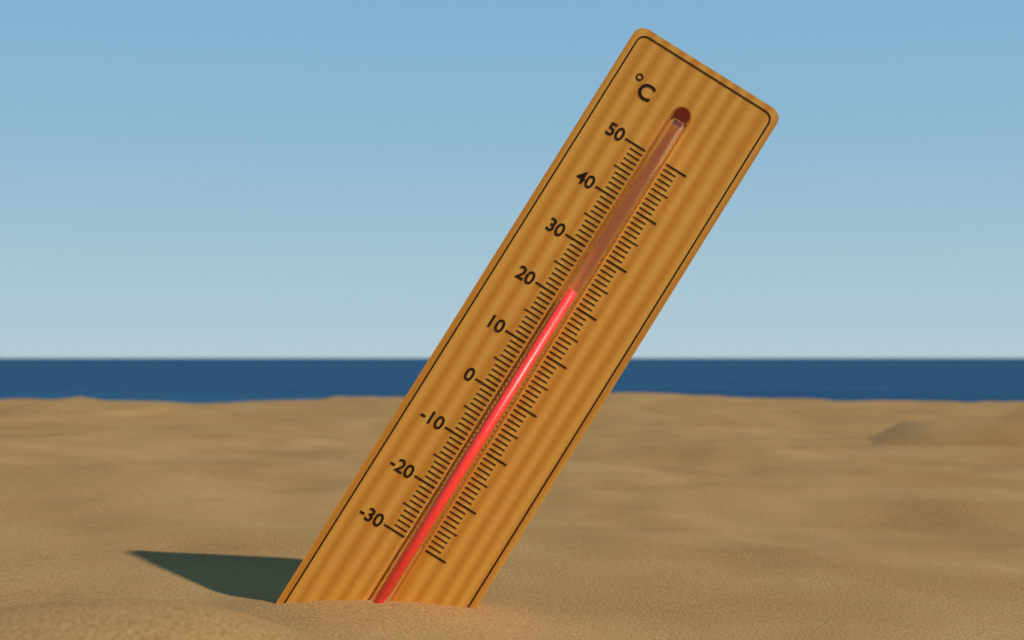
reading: 22 °C
